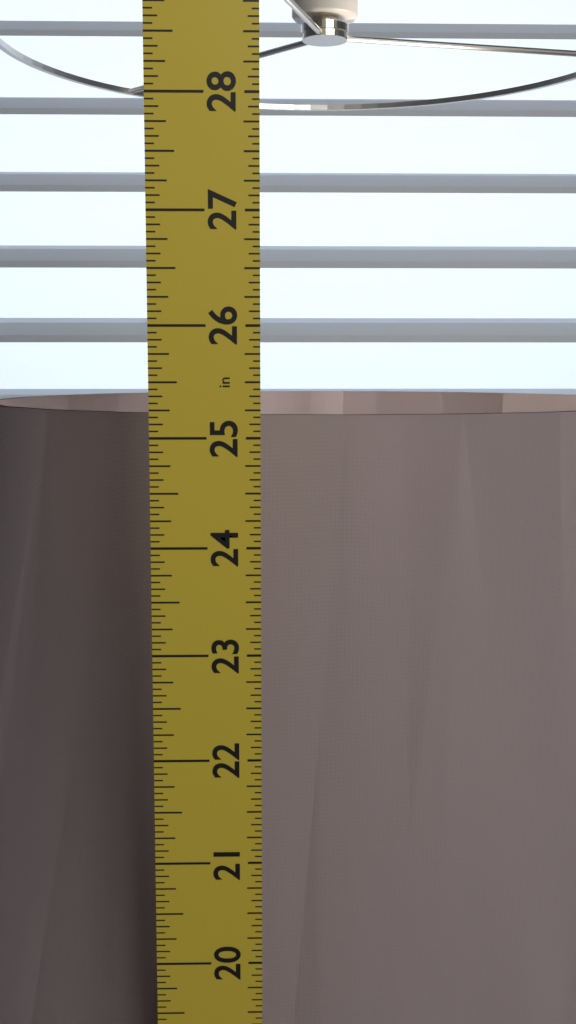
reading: 25.1250 in
